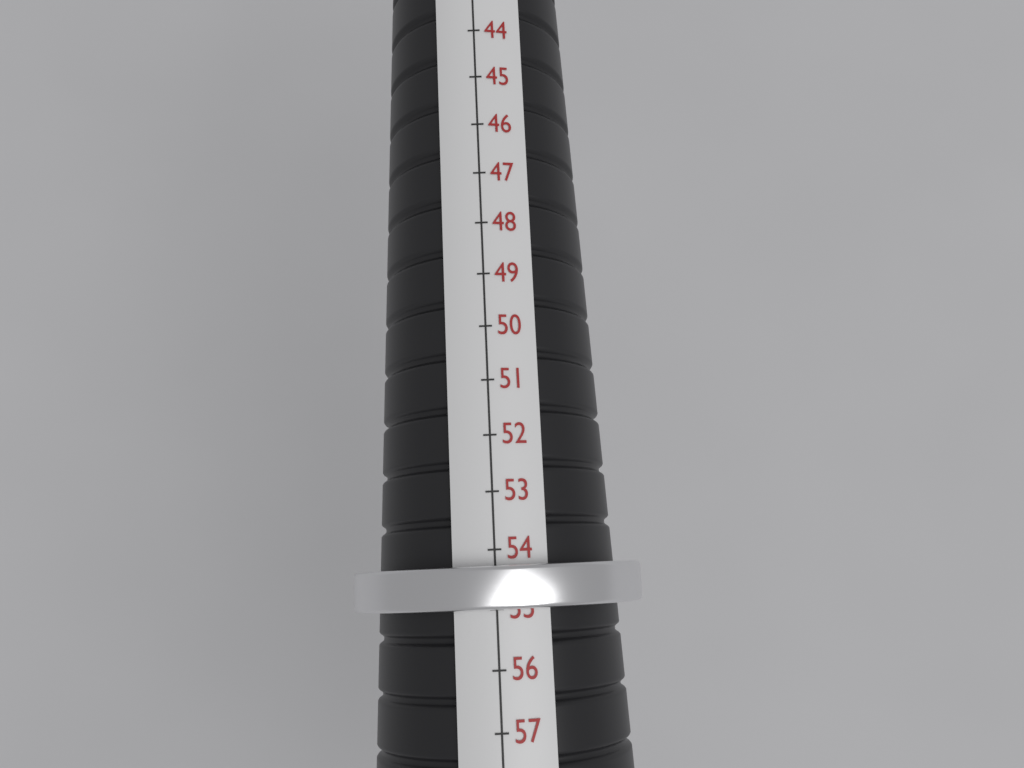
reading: 55 mm
